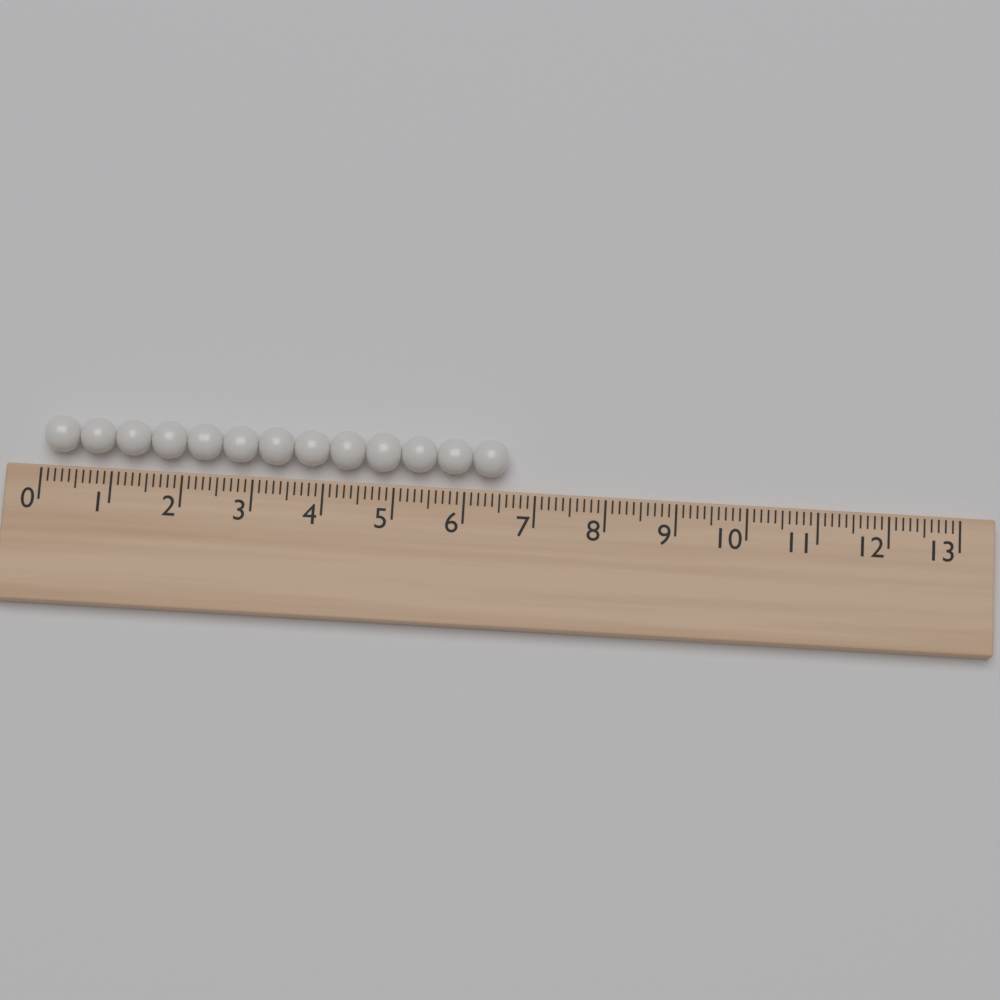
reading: 6.6 (no unit)
